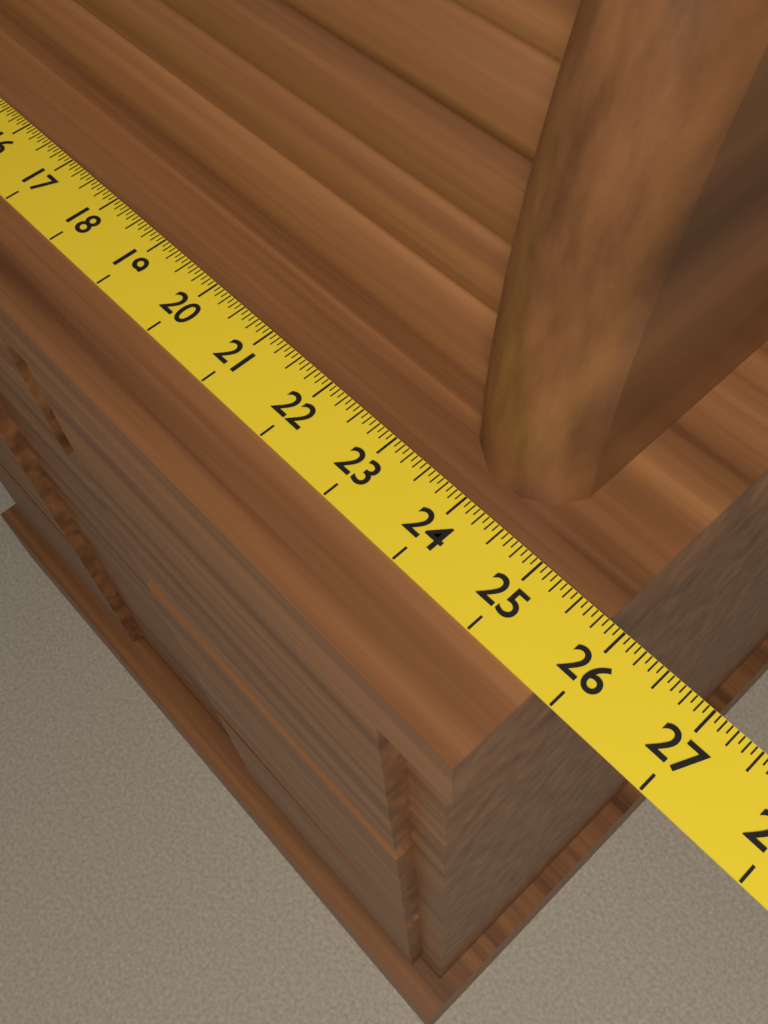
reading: 25.8125 (no unit)
